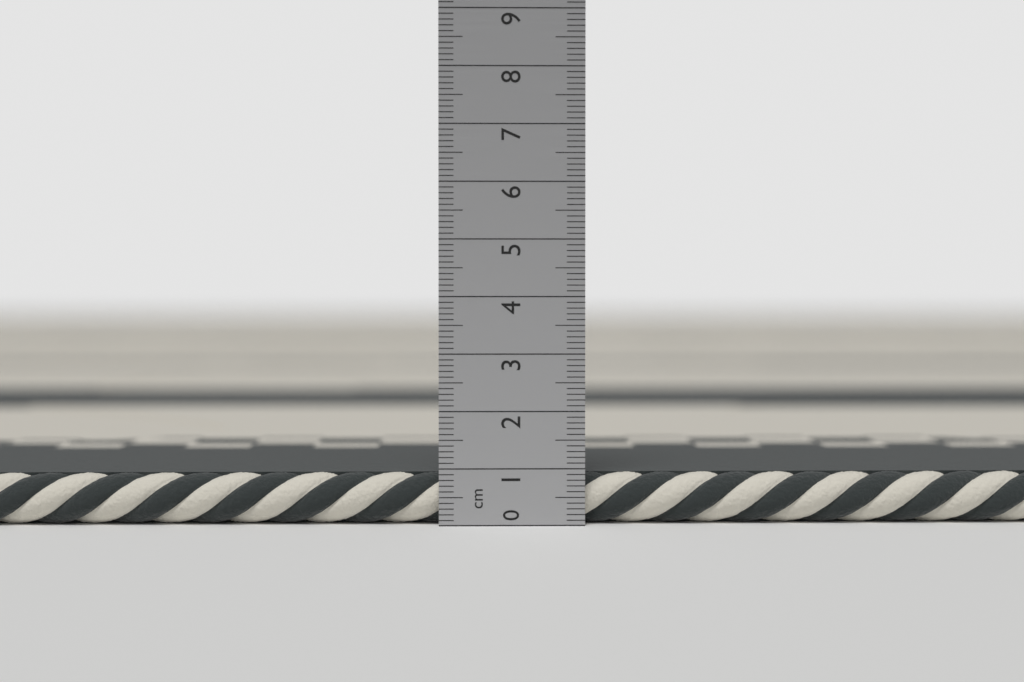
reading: 0.9 cm
